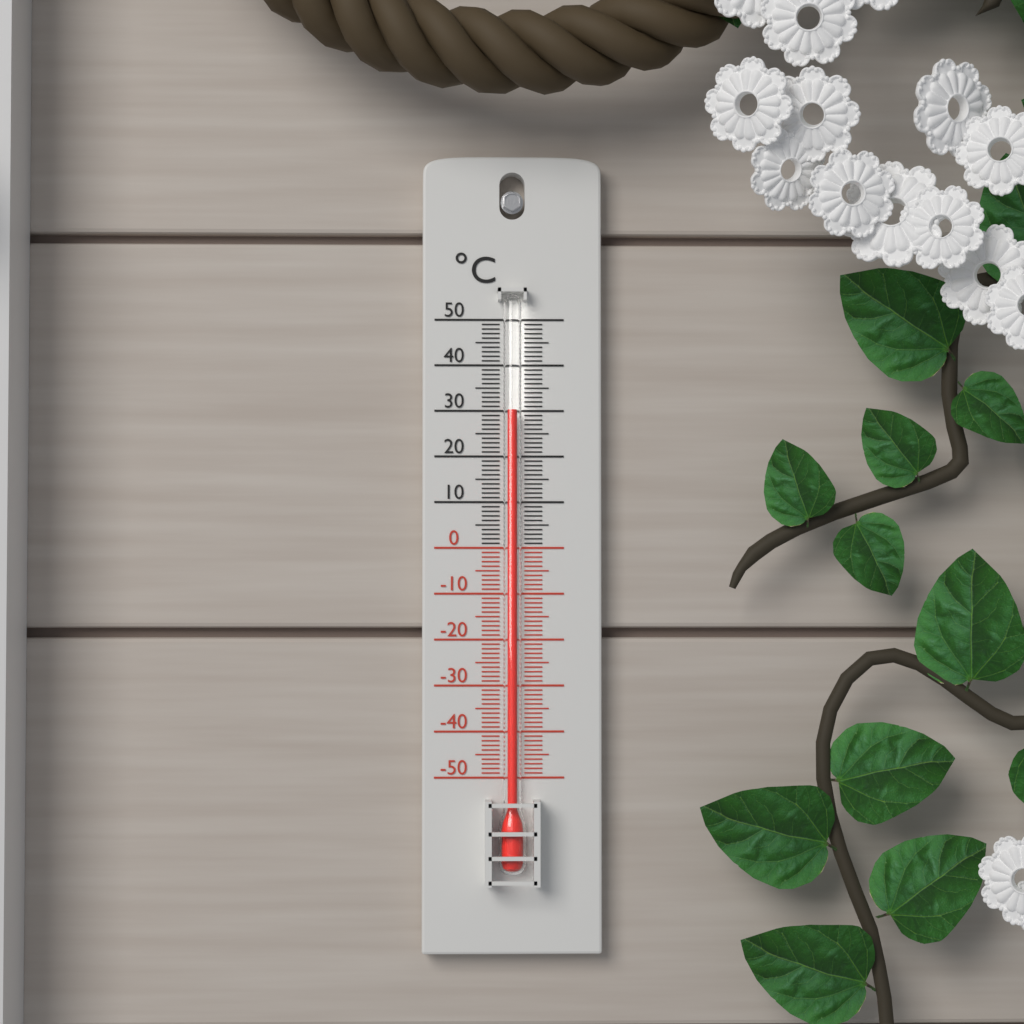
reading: 30 °C
